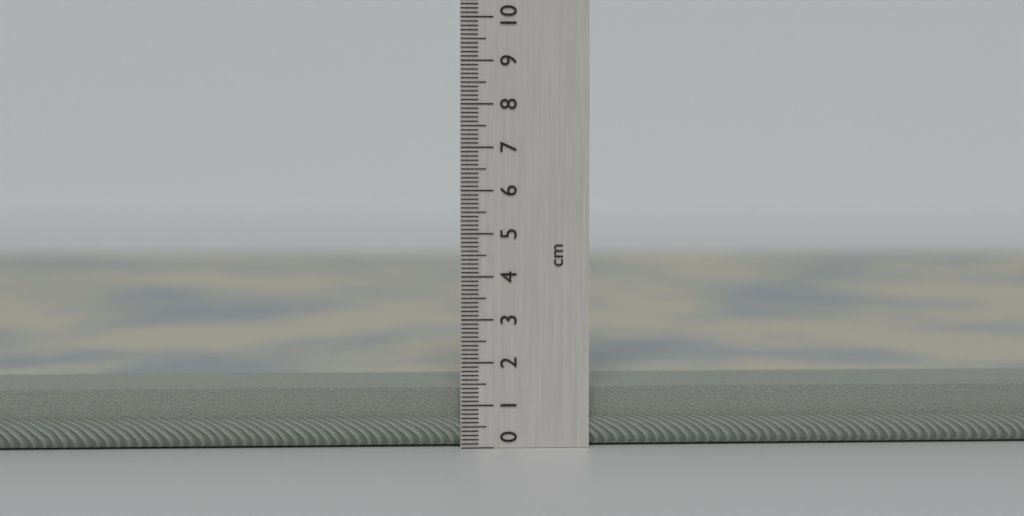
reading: 1.4 cm
